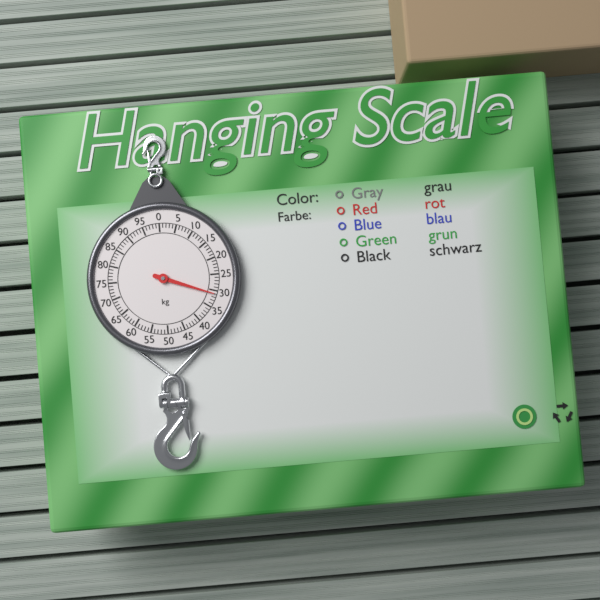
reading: 31 kg
